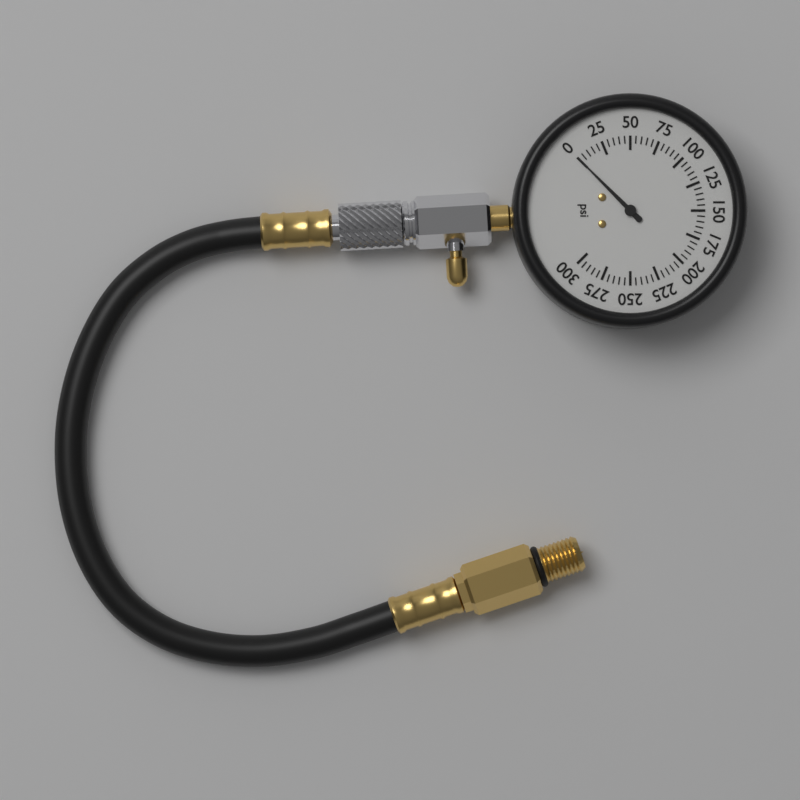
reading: 0 psi
